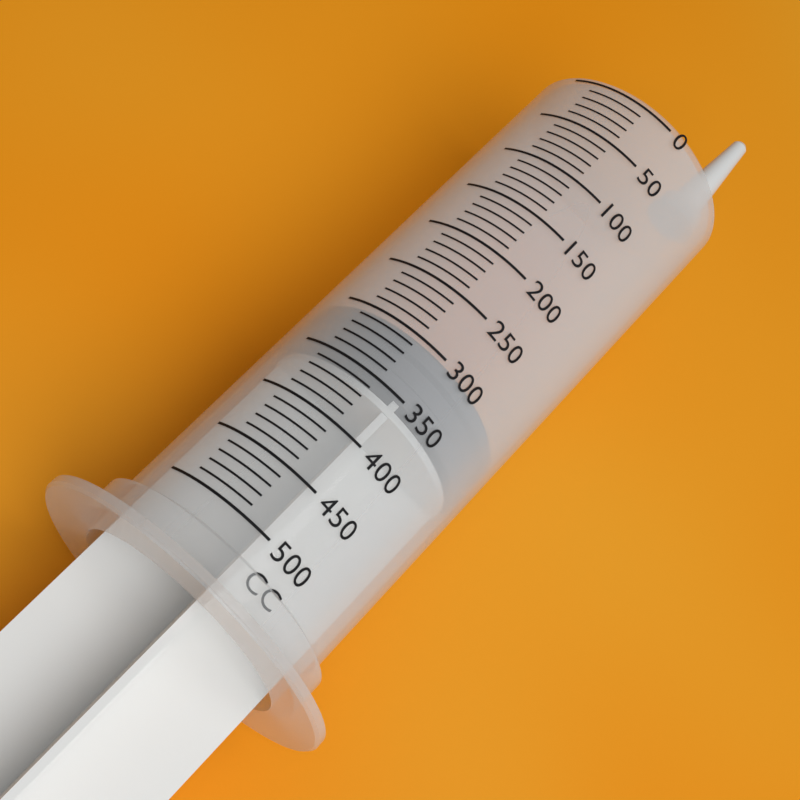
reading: 300 cc
